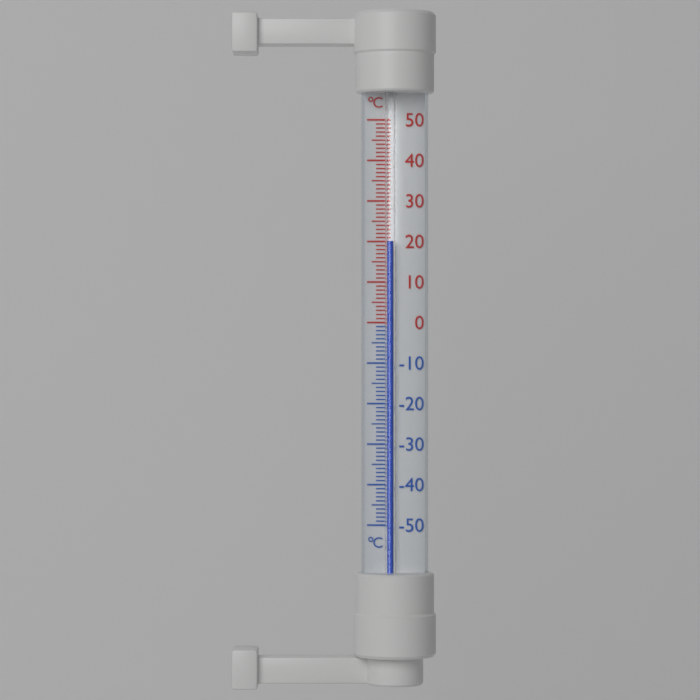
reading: 20 °C
